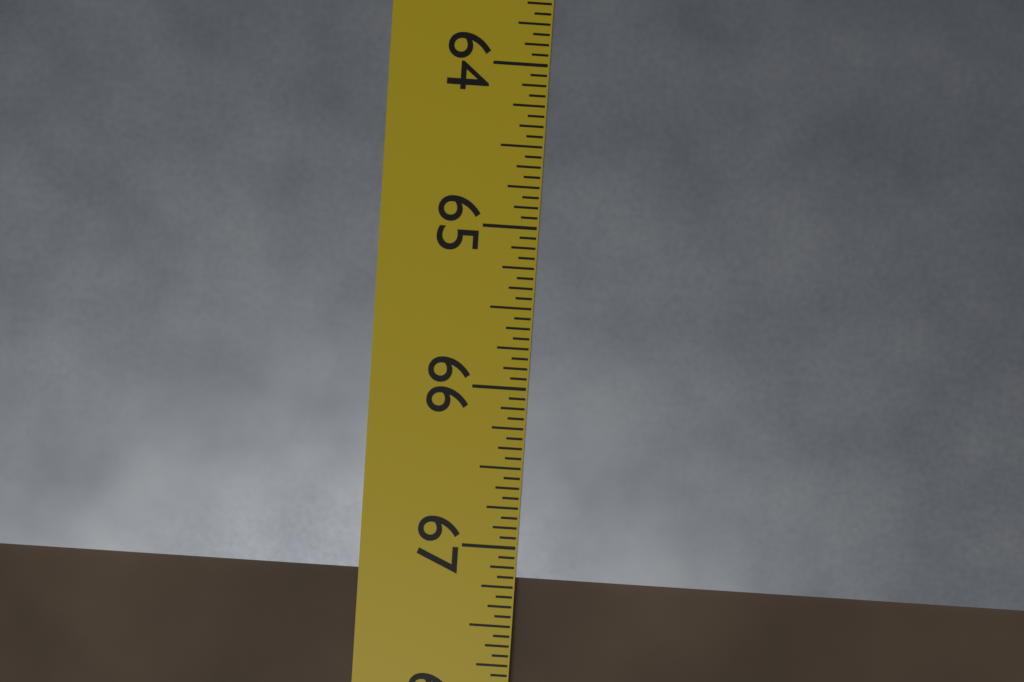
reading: 67.1875 in
